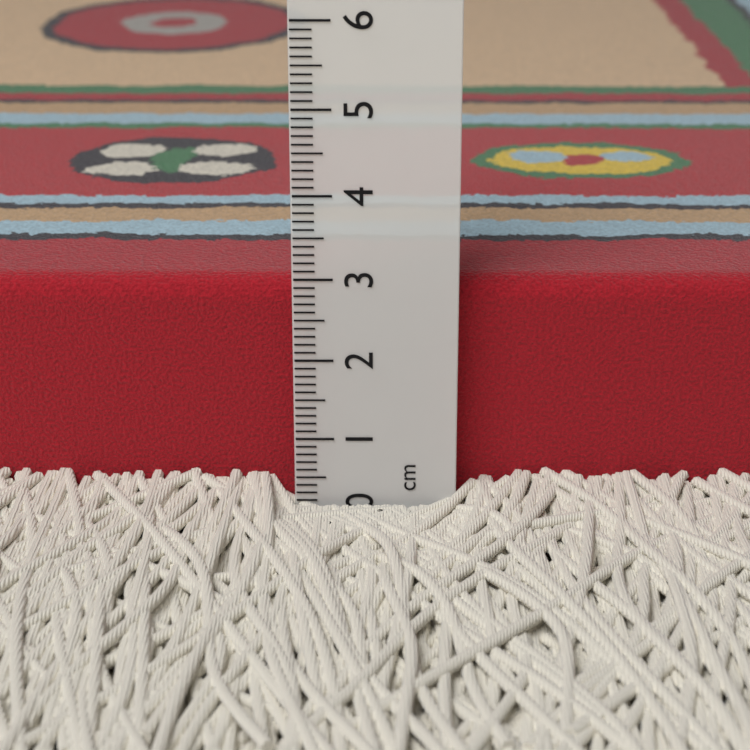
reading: 2.9 cm
